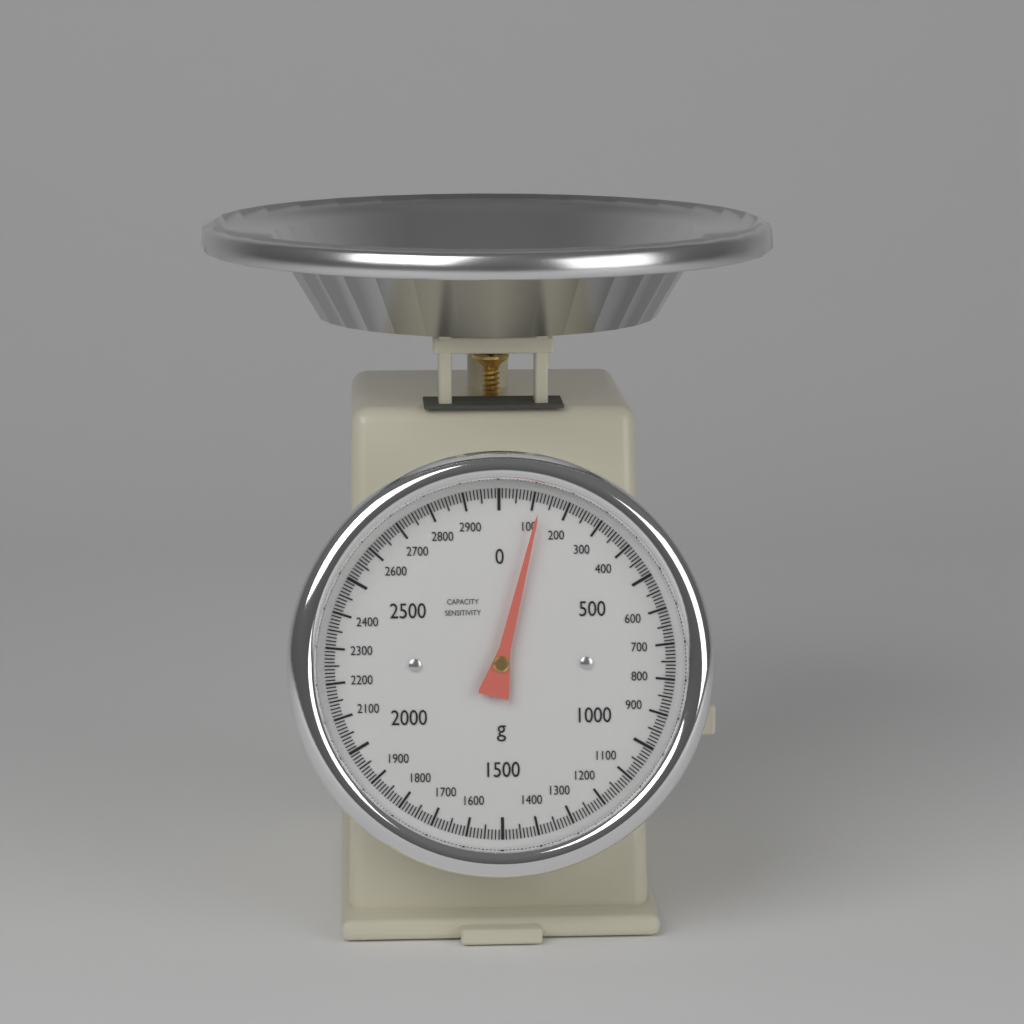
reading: 120 g
